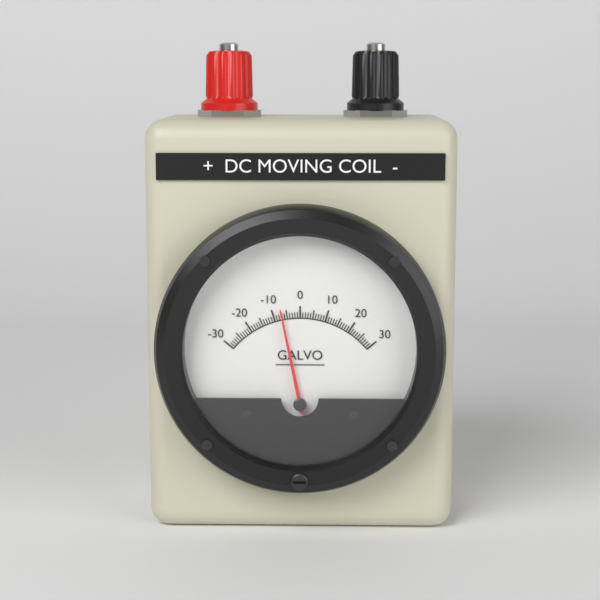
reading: -7 (no unit)
